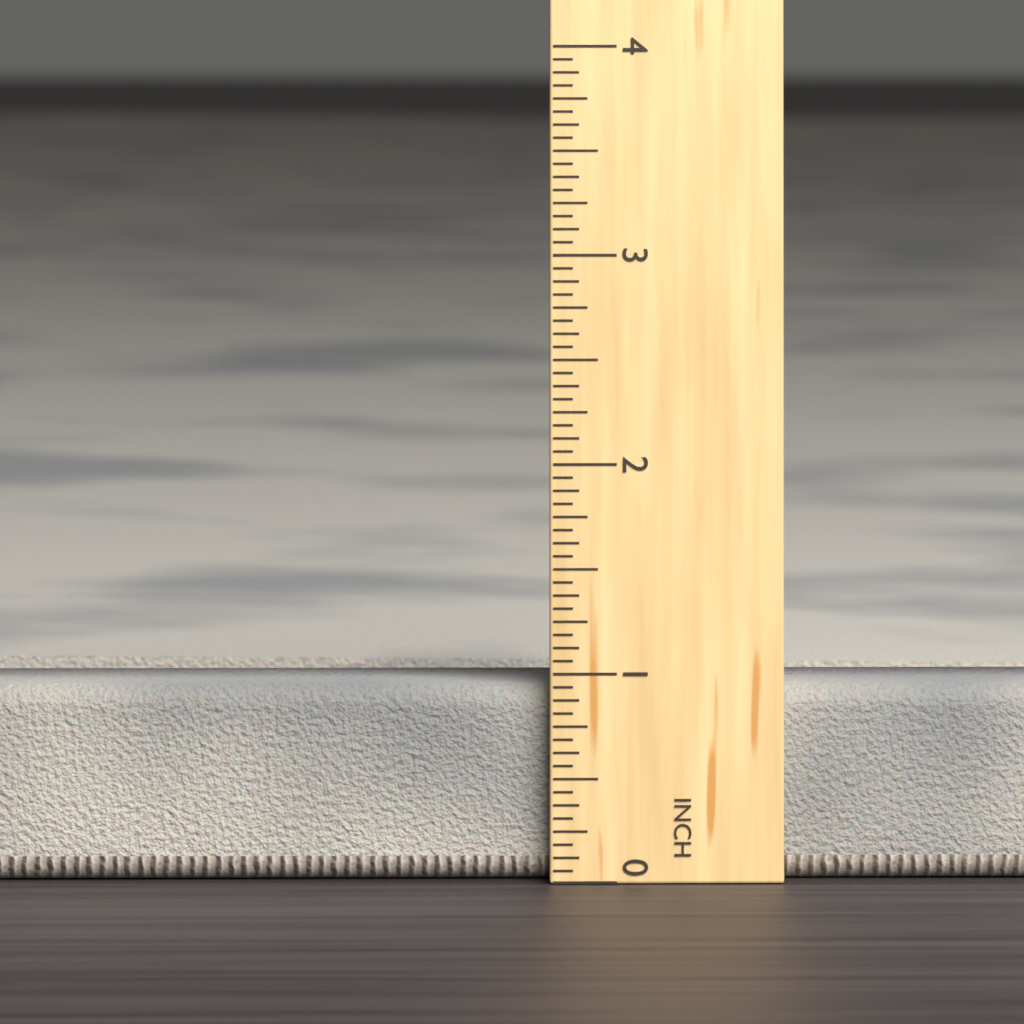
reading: 0.9375 in
